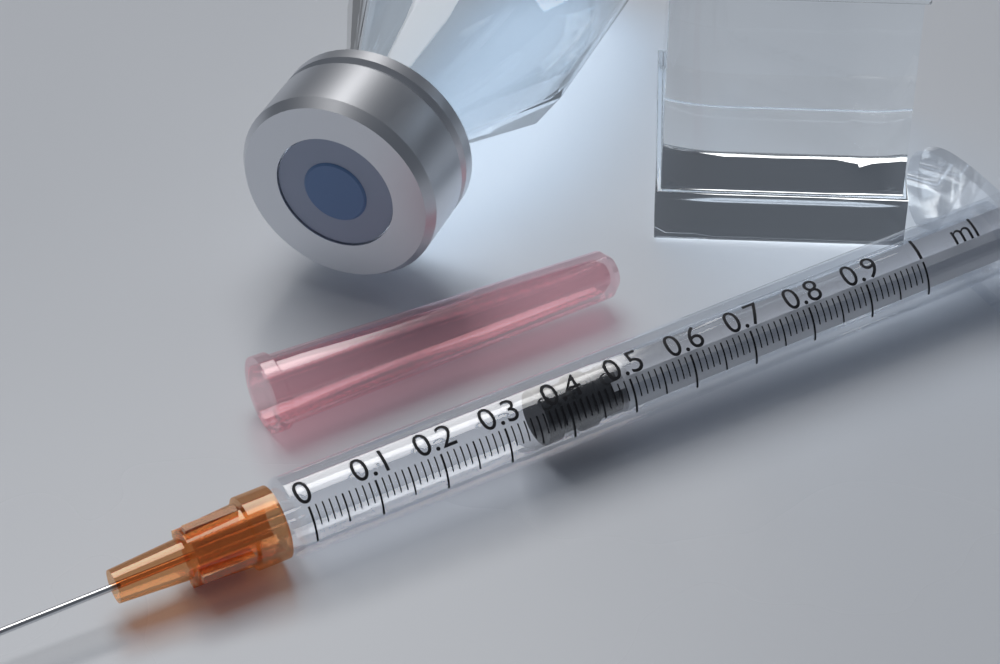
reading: 0.37 ml
